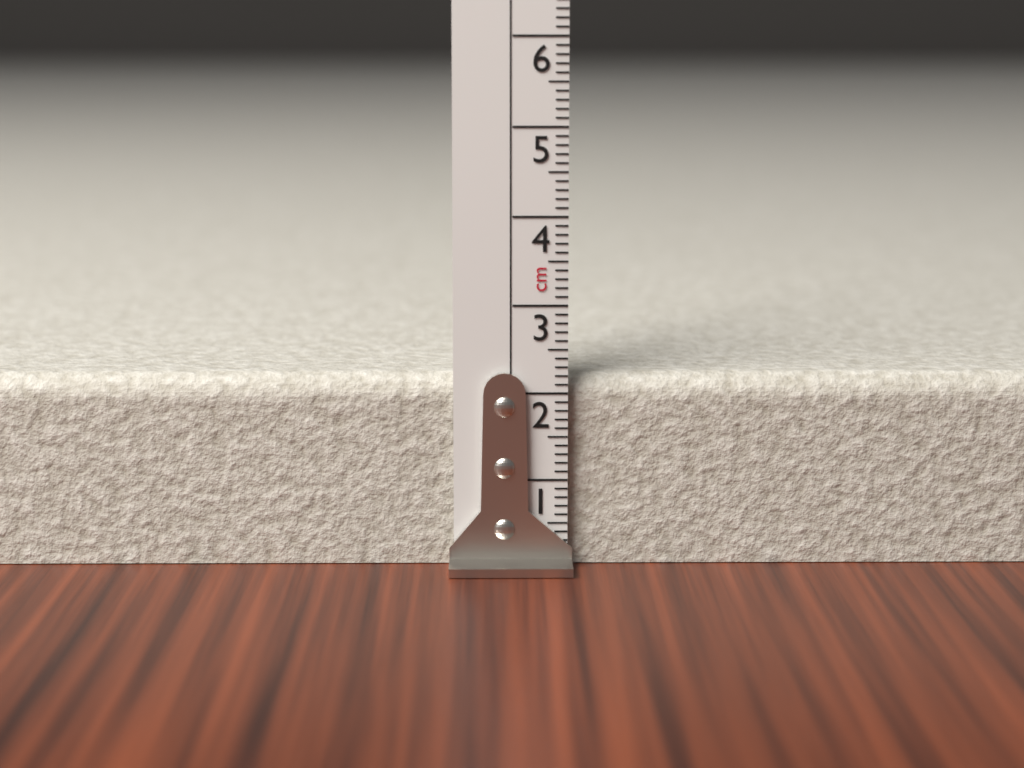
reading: 2.2 cm
